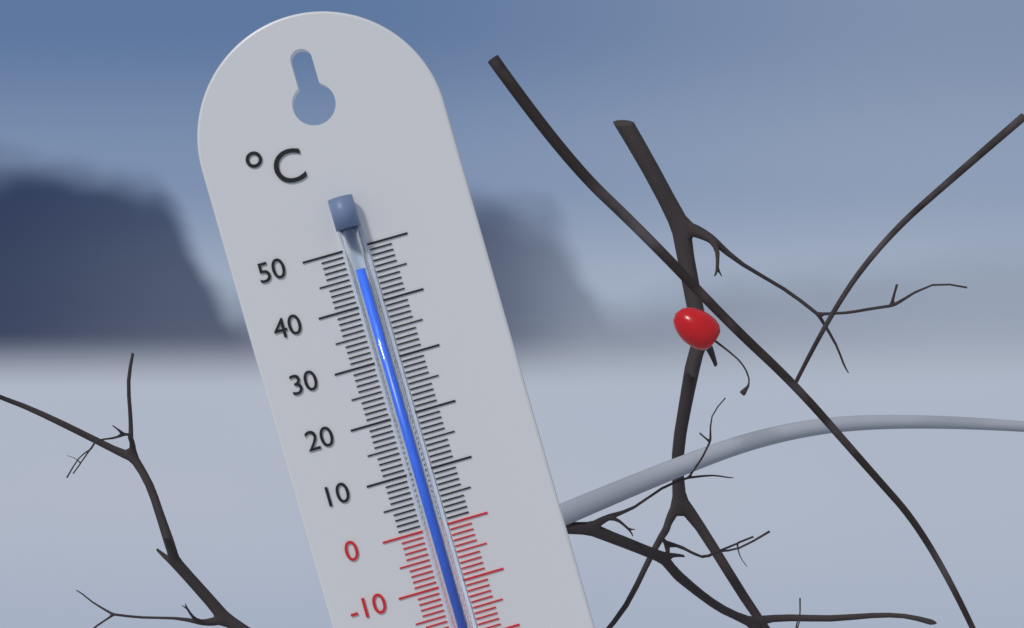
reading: 46 °C
